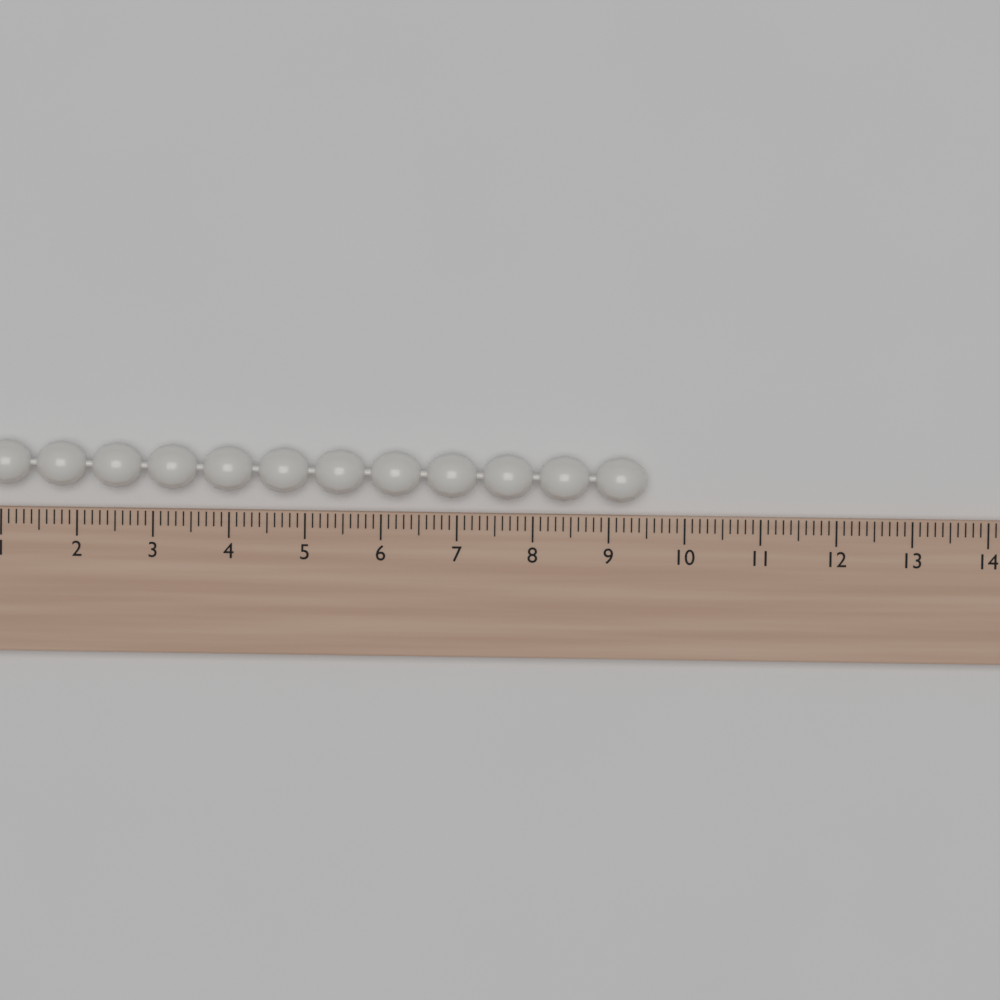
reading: 9.5 (no unit)
